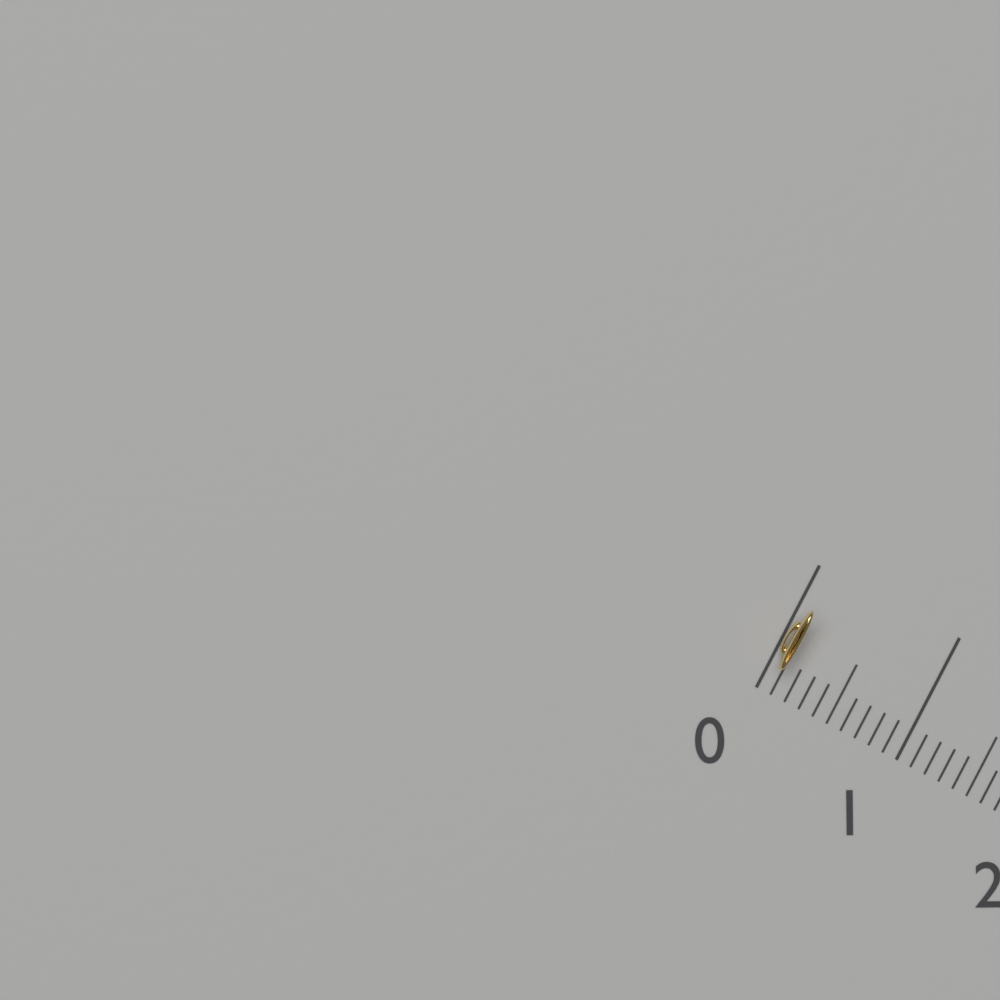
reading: 0.1 (no unit)
